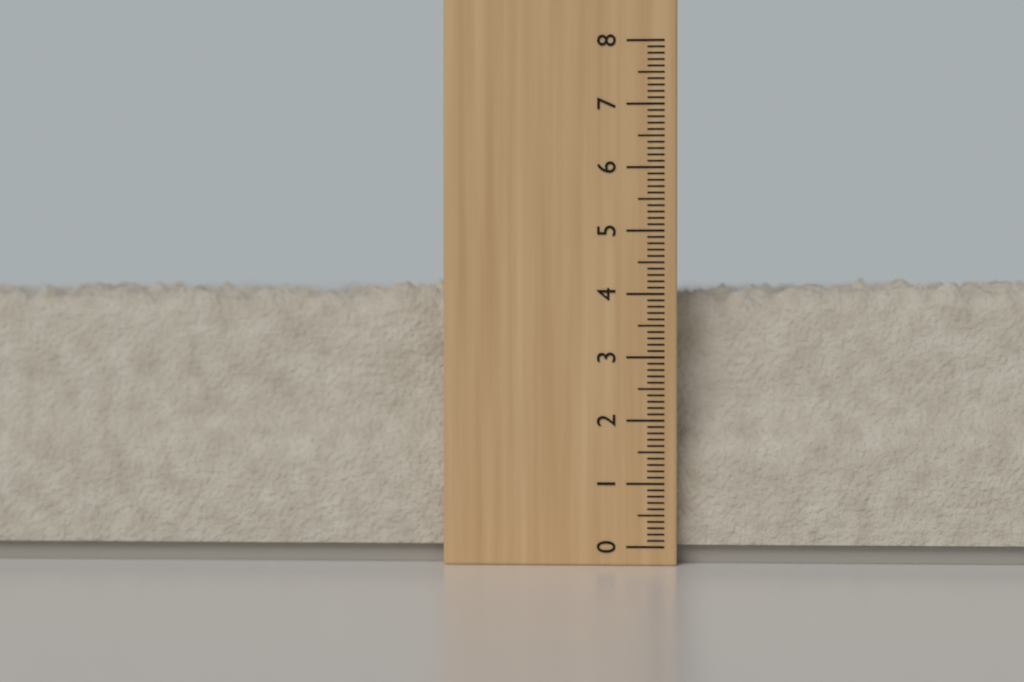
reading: 4.3 (no unit)
